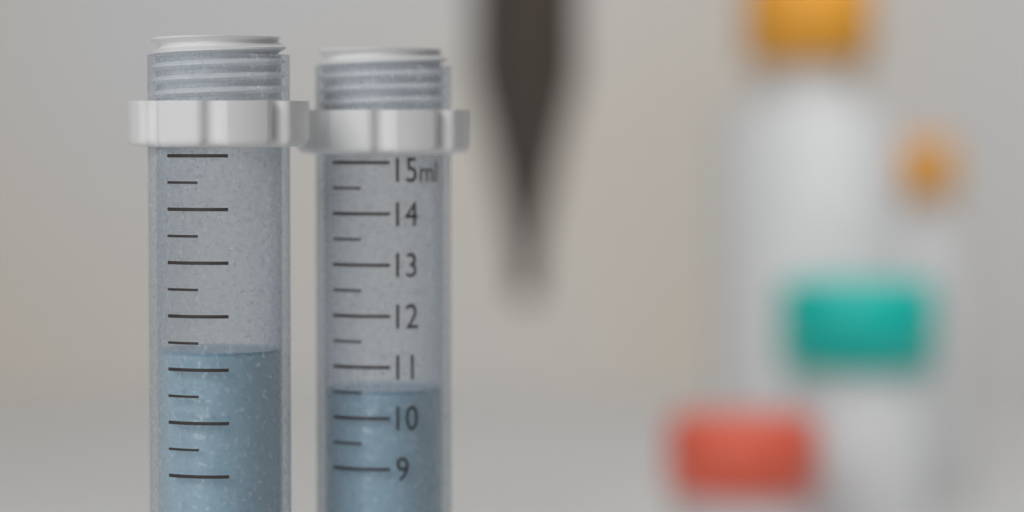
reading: 10.5 ml
